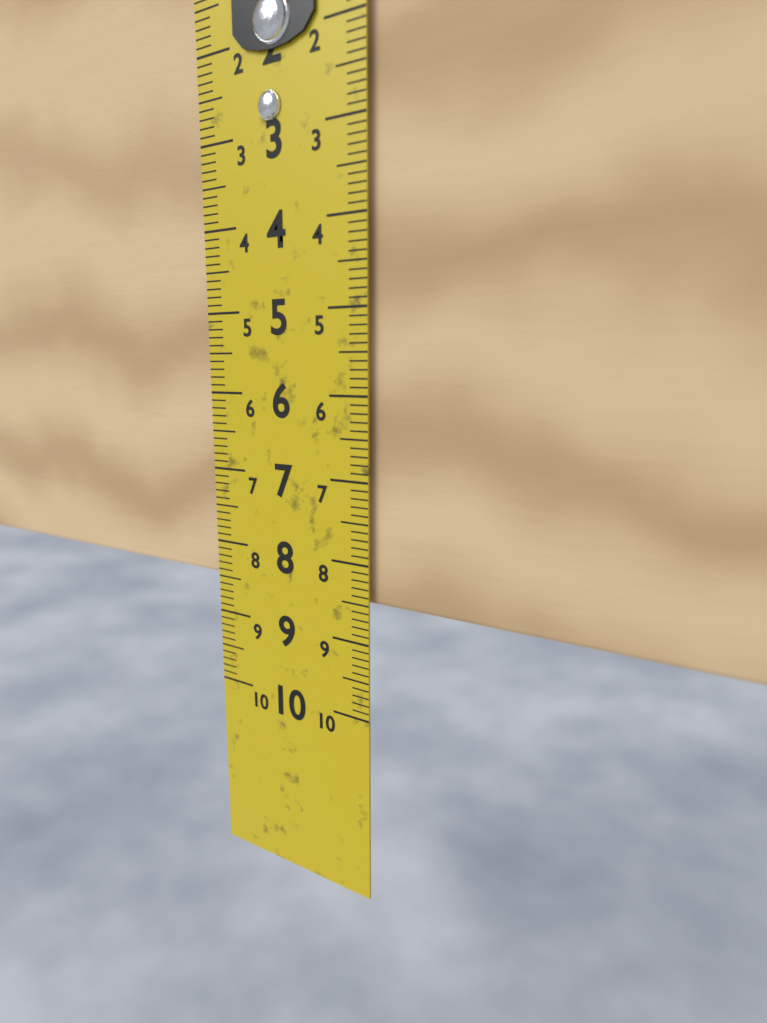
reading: 8.5 cm
